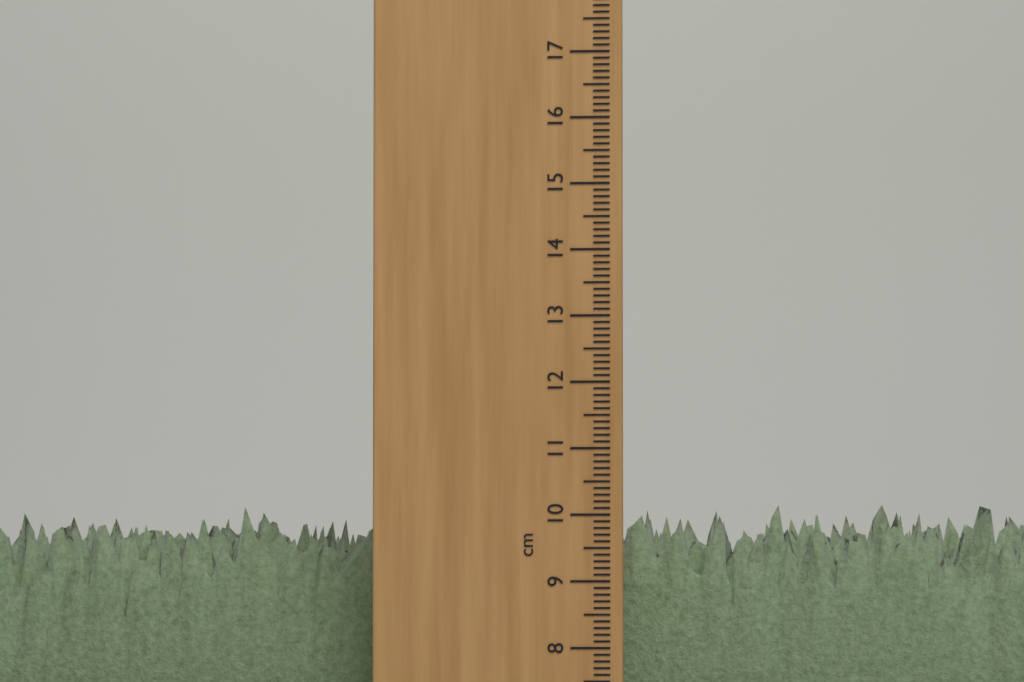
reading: 10.2 cm
